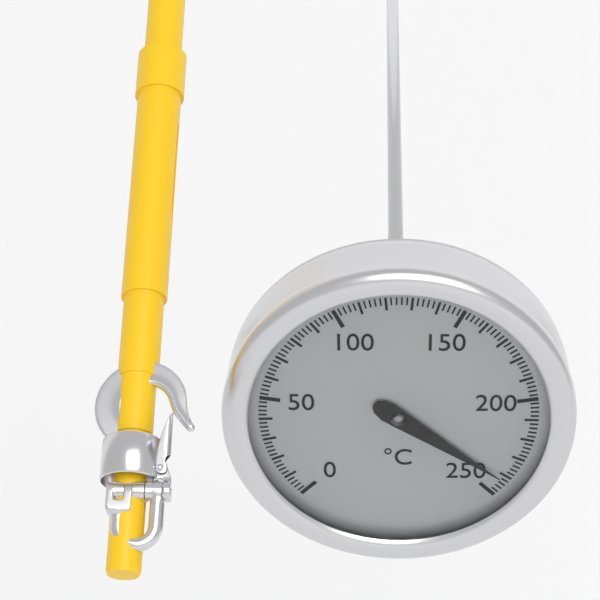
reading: 242 °C
